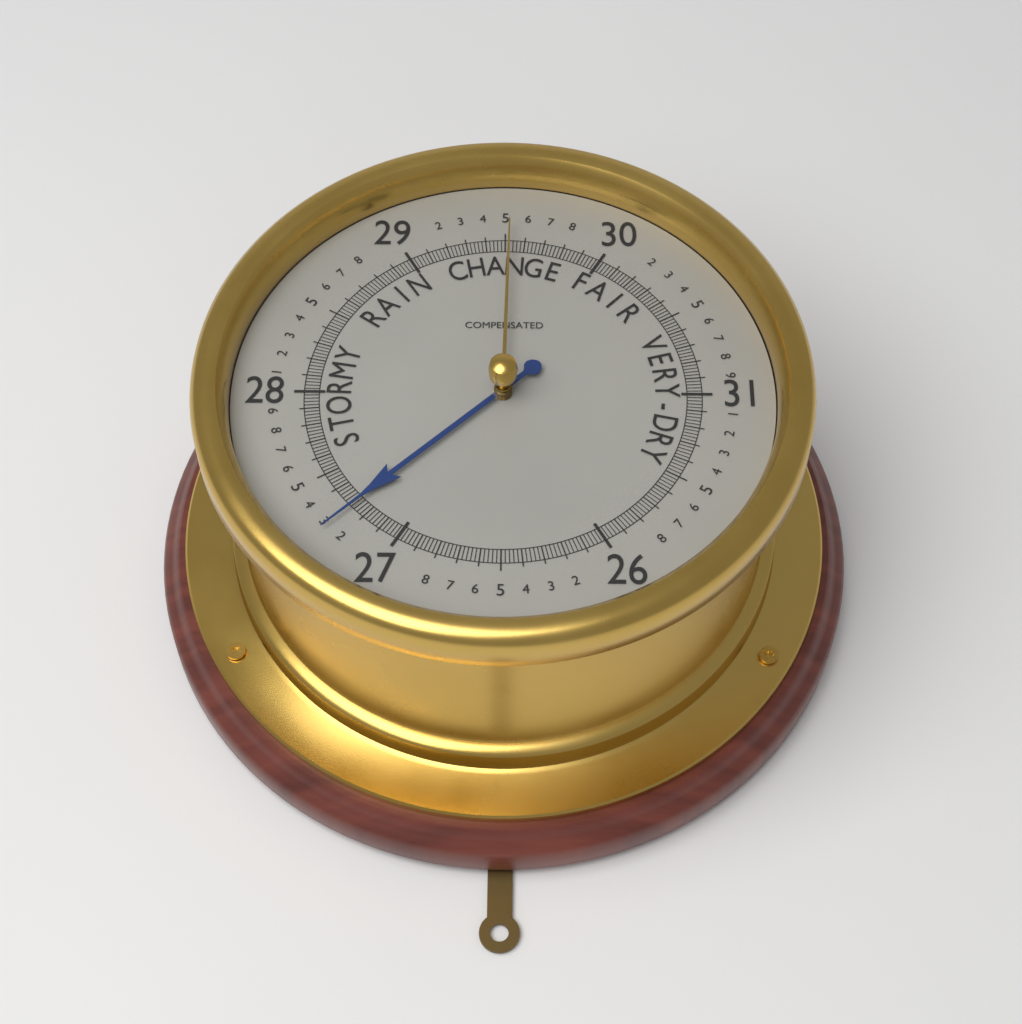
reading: 27.28 (no unit)
